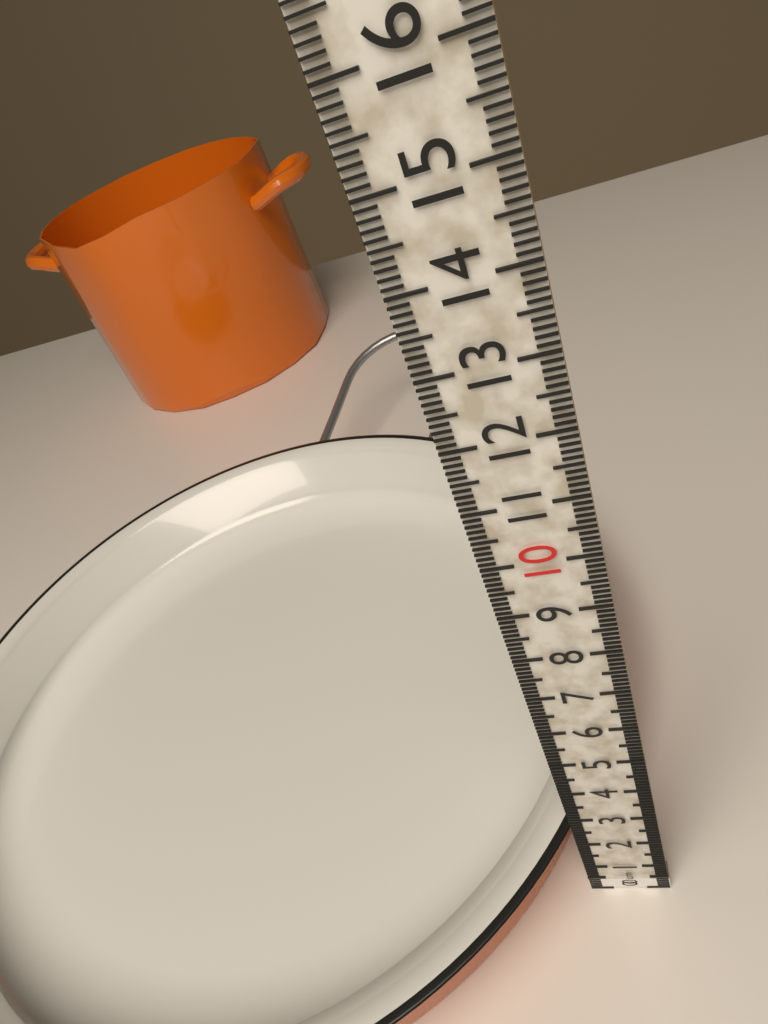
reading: 2.2 cm
